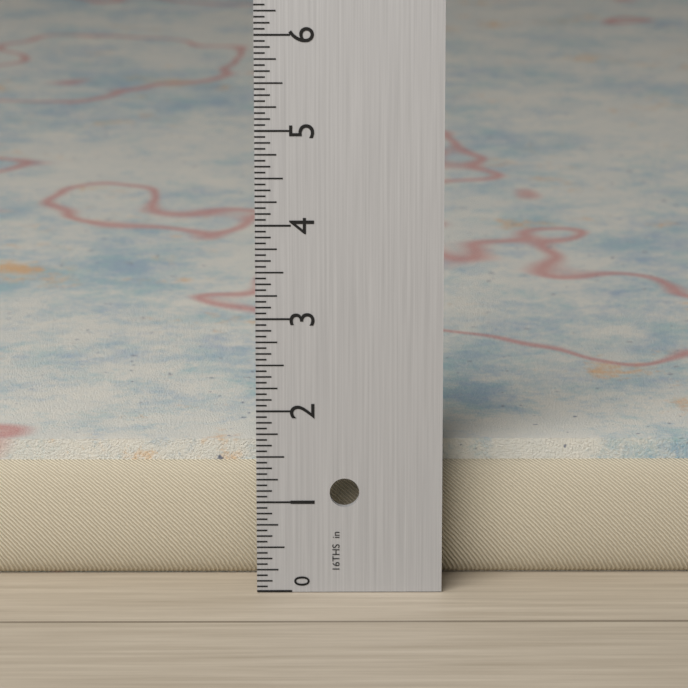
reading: 1.5000 in
